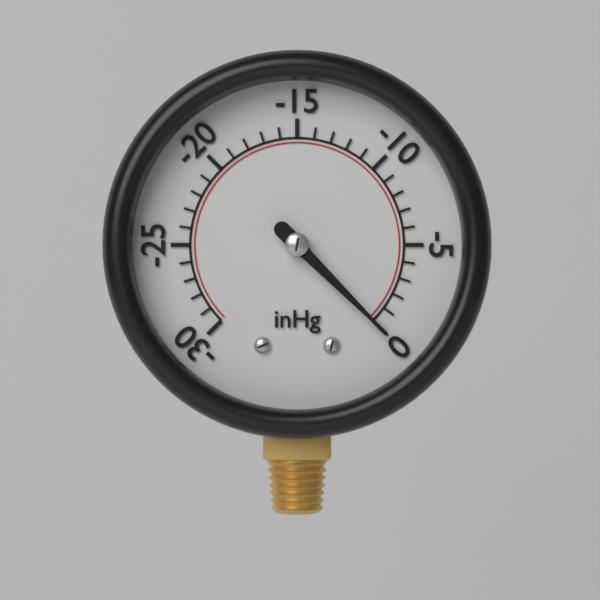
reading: 0 inHg
